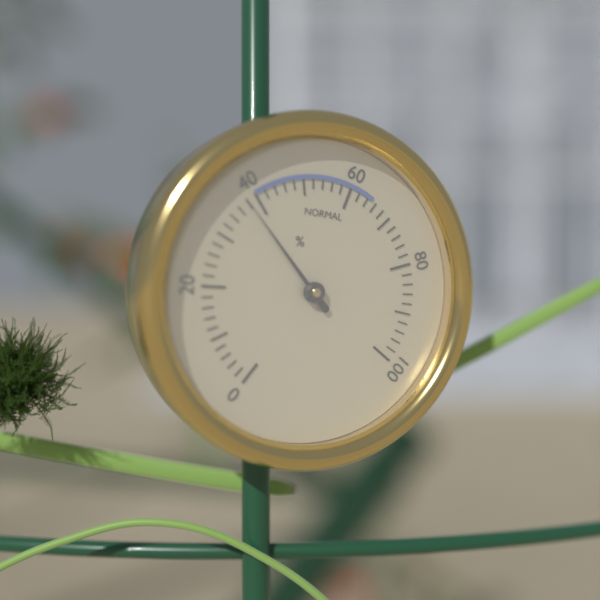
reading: 38 %
